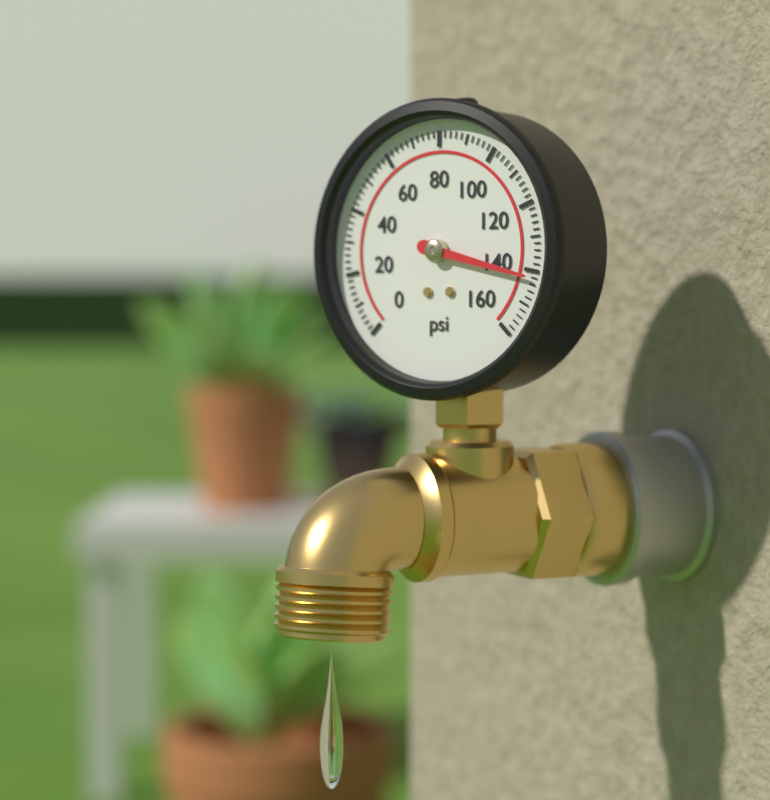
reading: 142 psi
